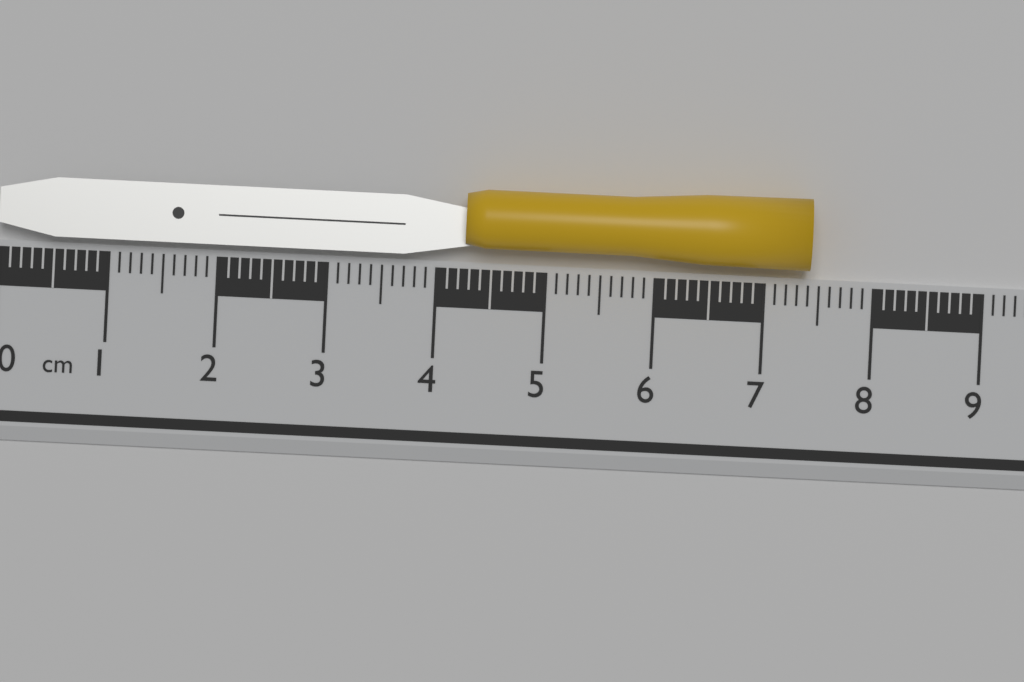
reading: 7.4 cm
